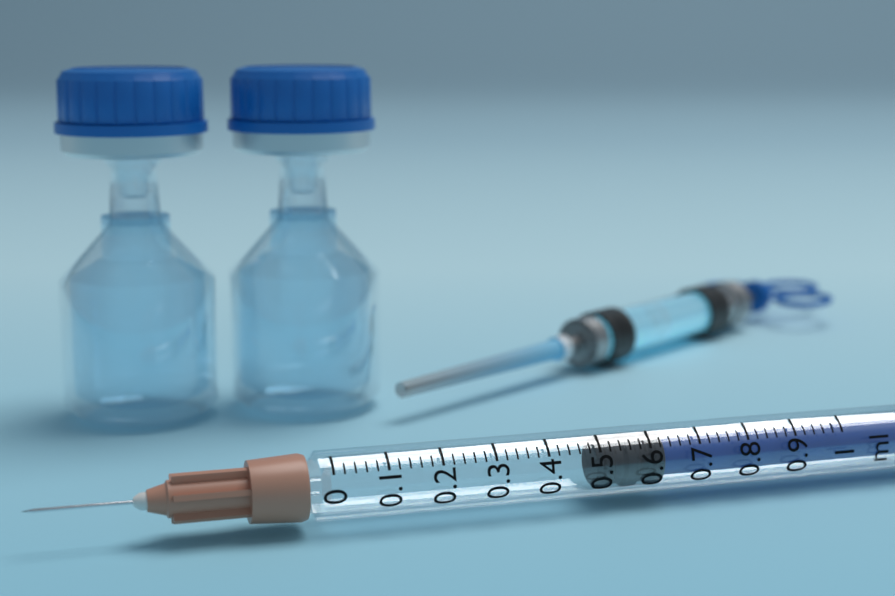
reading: 0.50 ml
